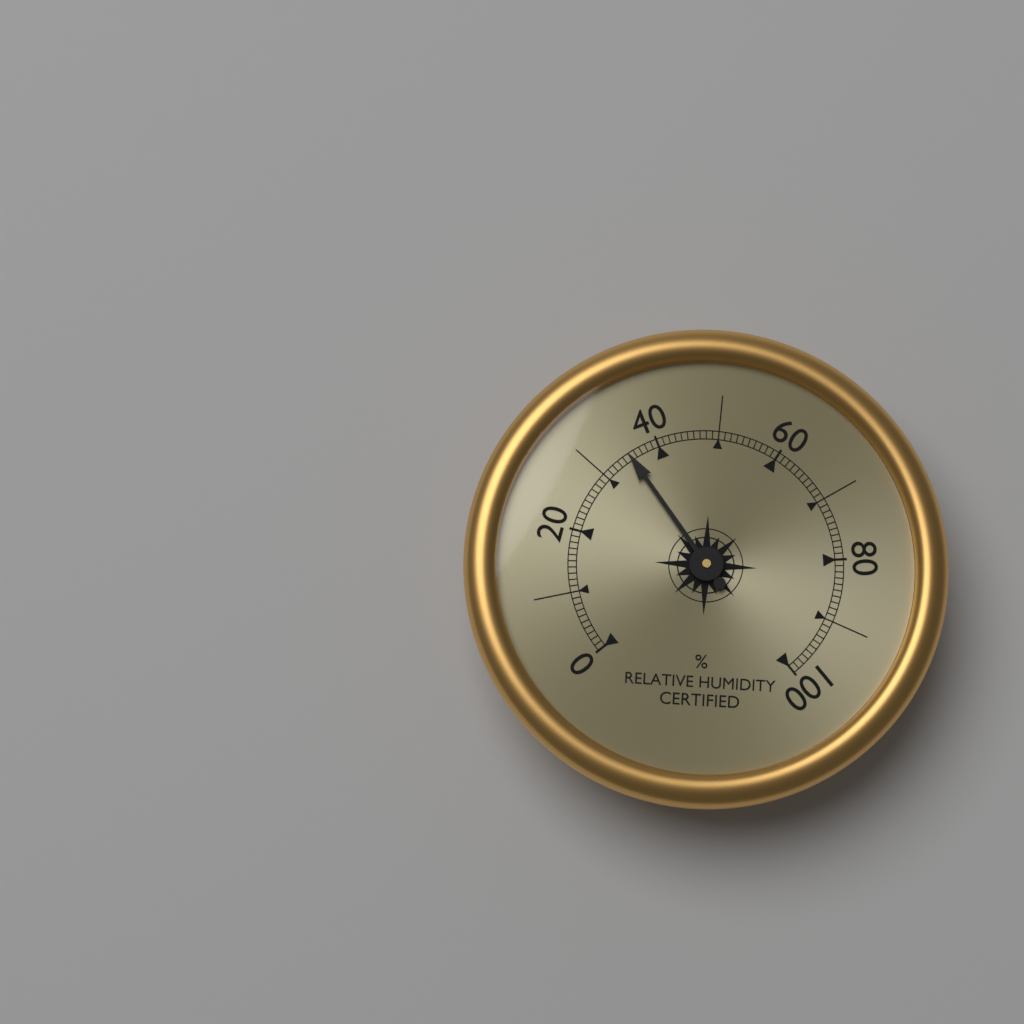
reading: 35 %
